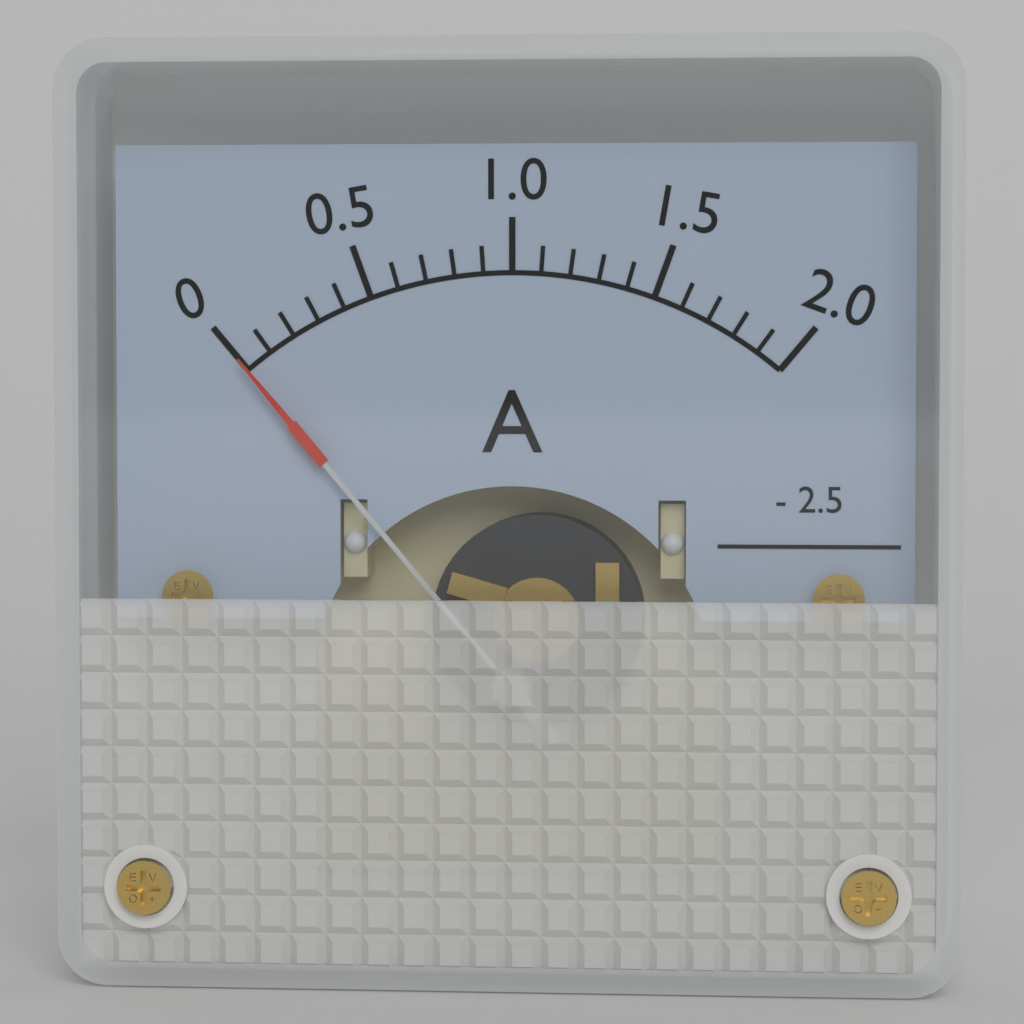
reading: 0.0 A
